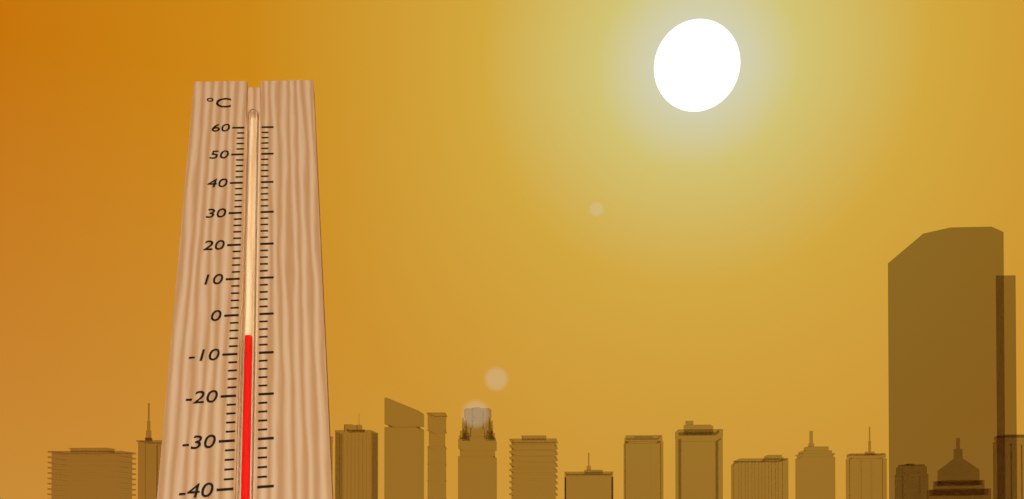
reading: -6 °C
